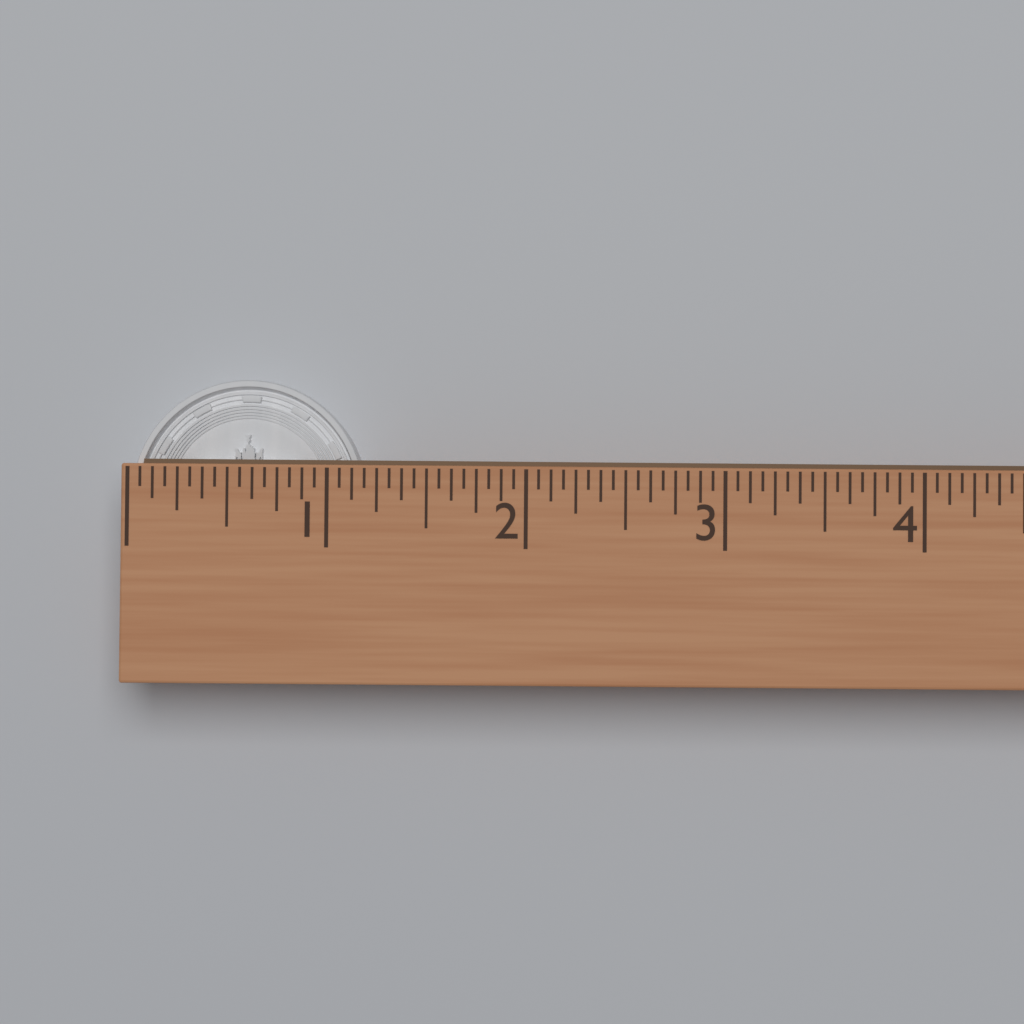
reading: 1.1875 (no unit)
